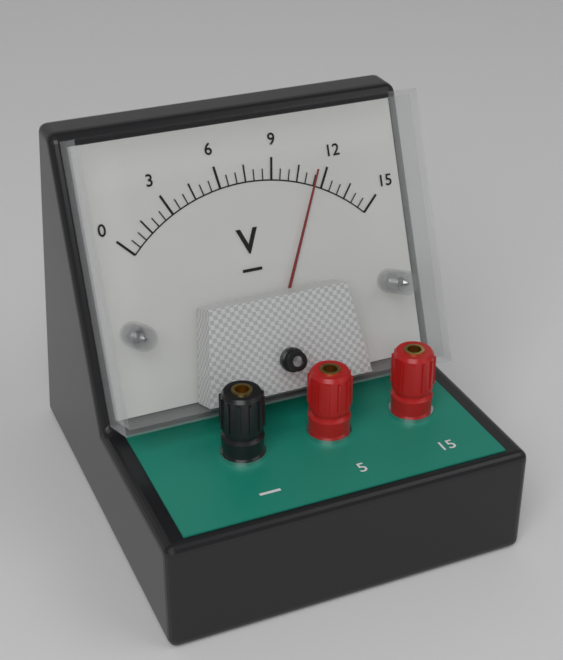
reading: 11.5 V
